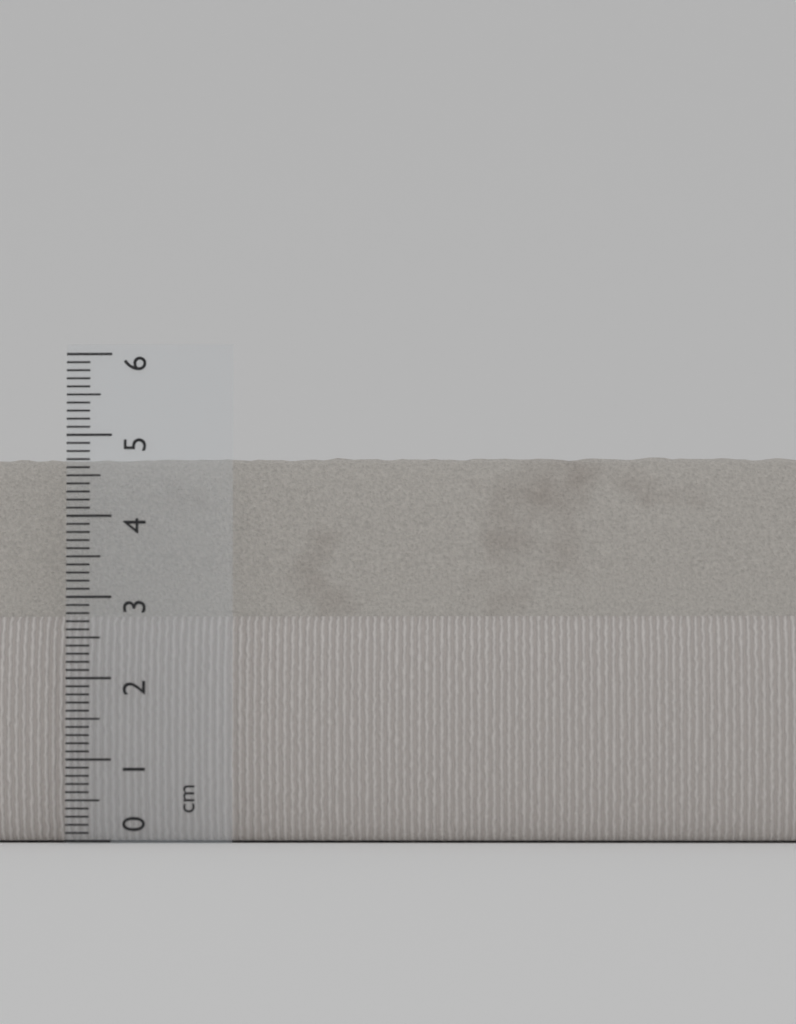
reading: 4.8 cm
